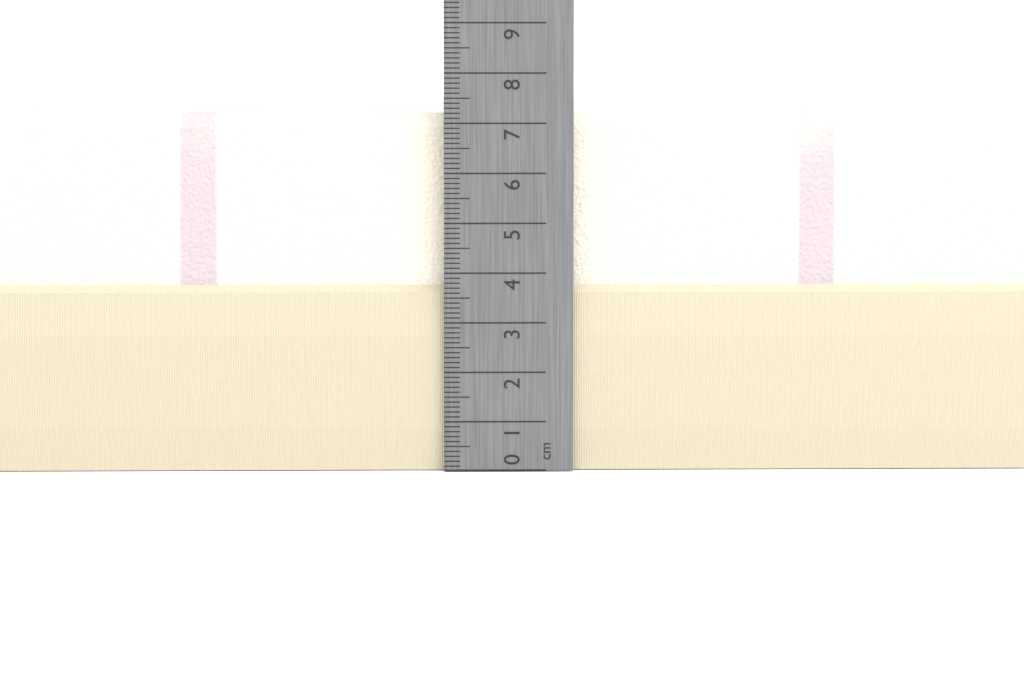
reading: 7.2 cm
